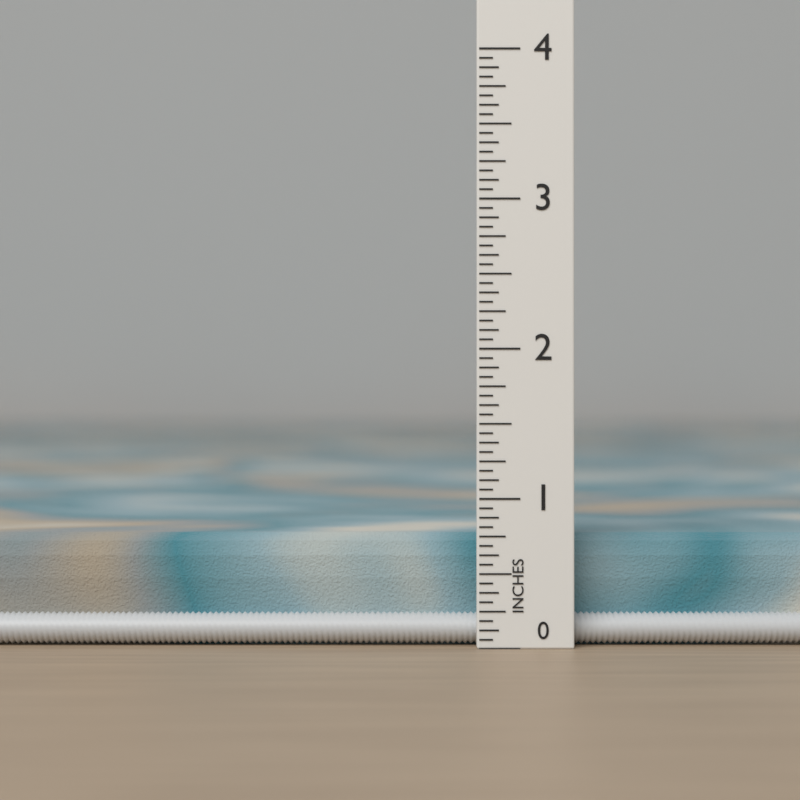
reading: 0.7500 in
